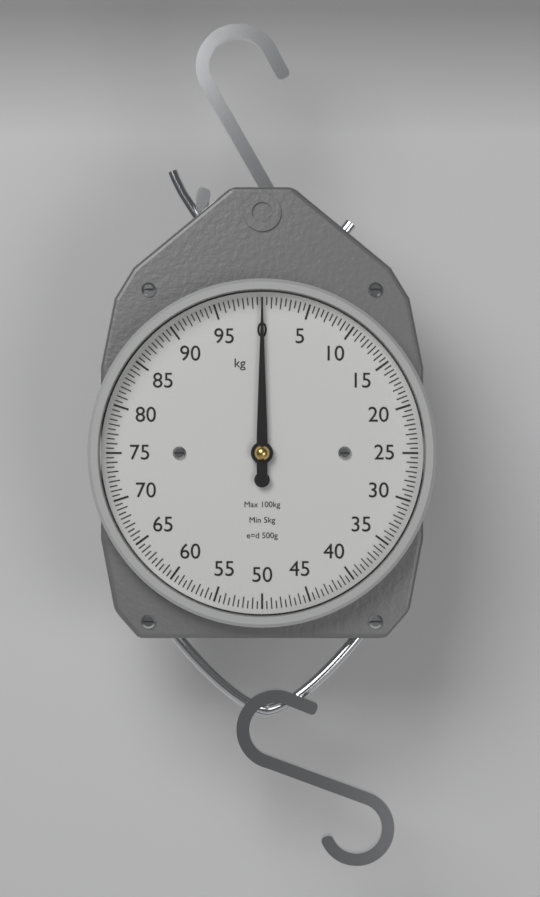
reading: 0.0 kg
